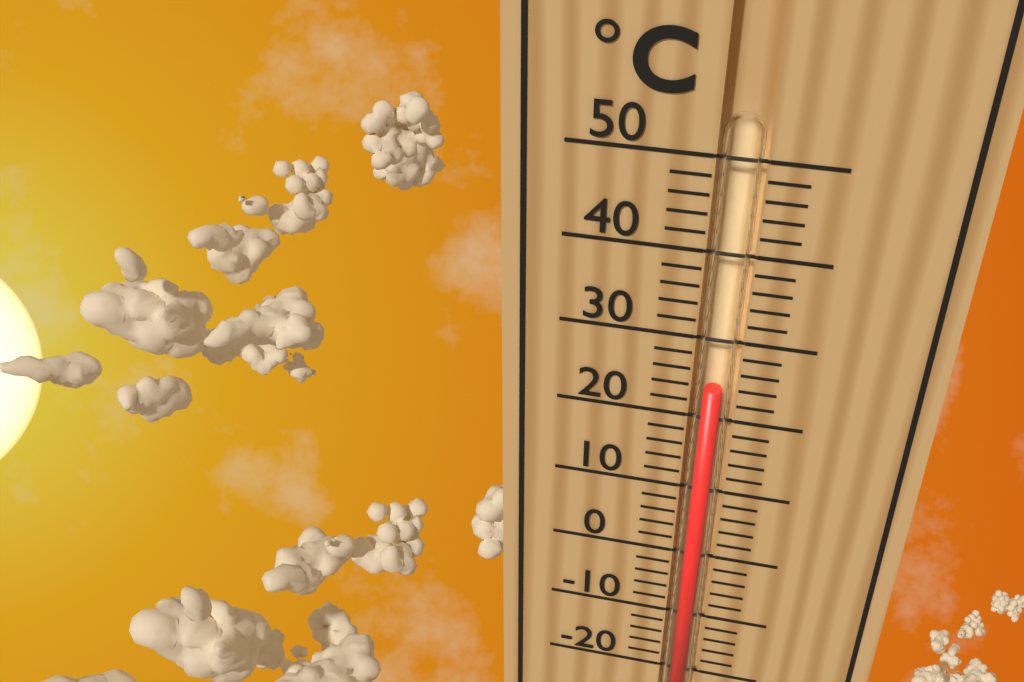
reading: 24 °C
